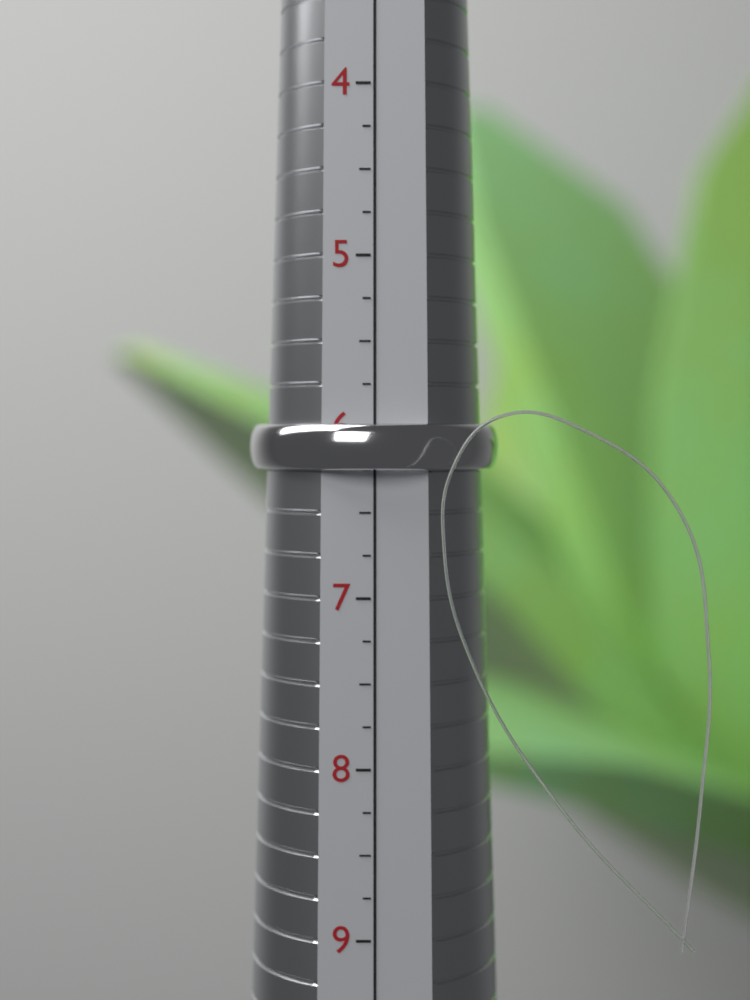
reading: 6.25 (no unit)
